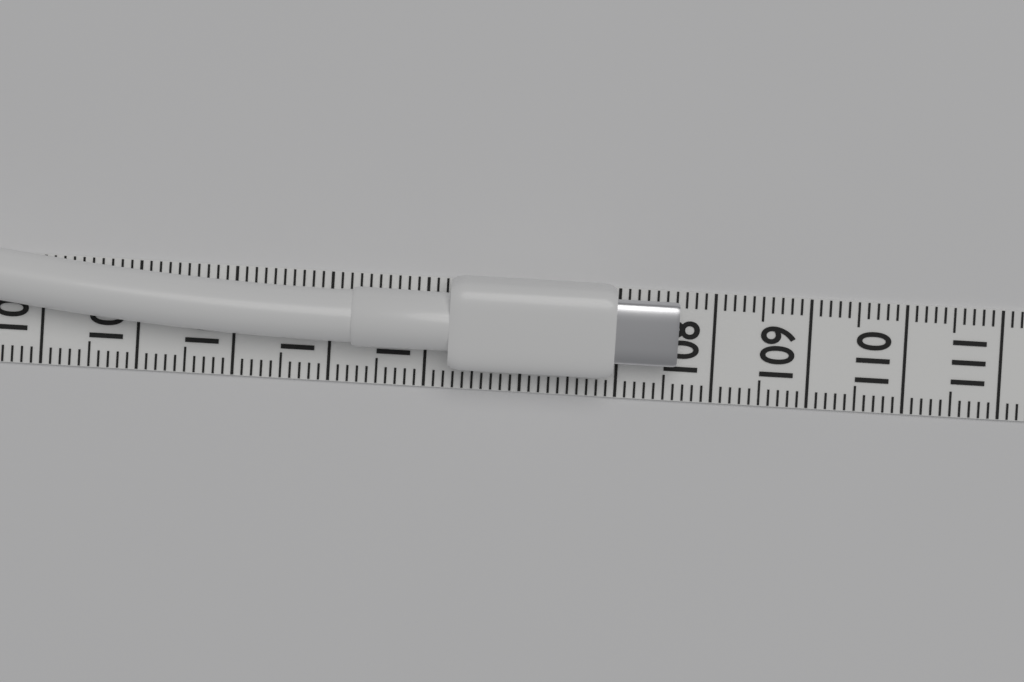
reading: 107.6 (no unit)
